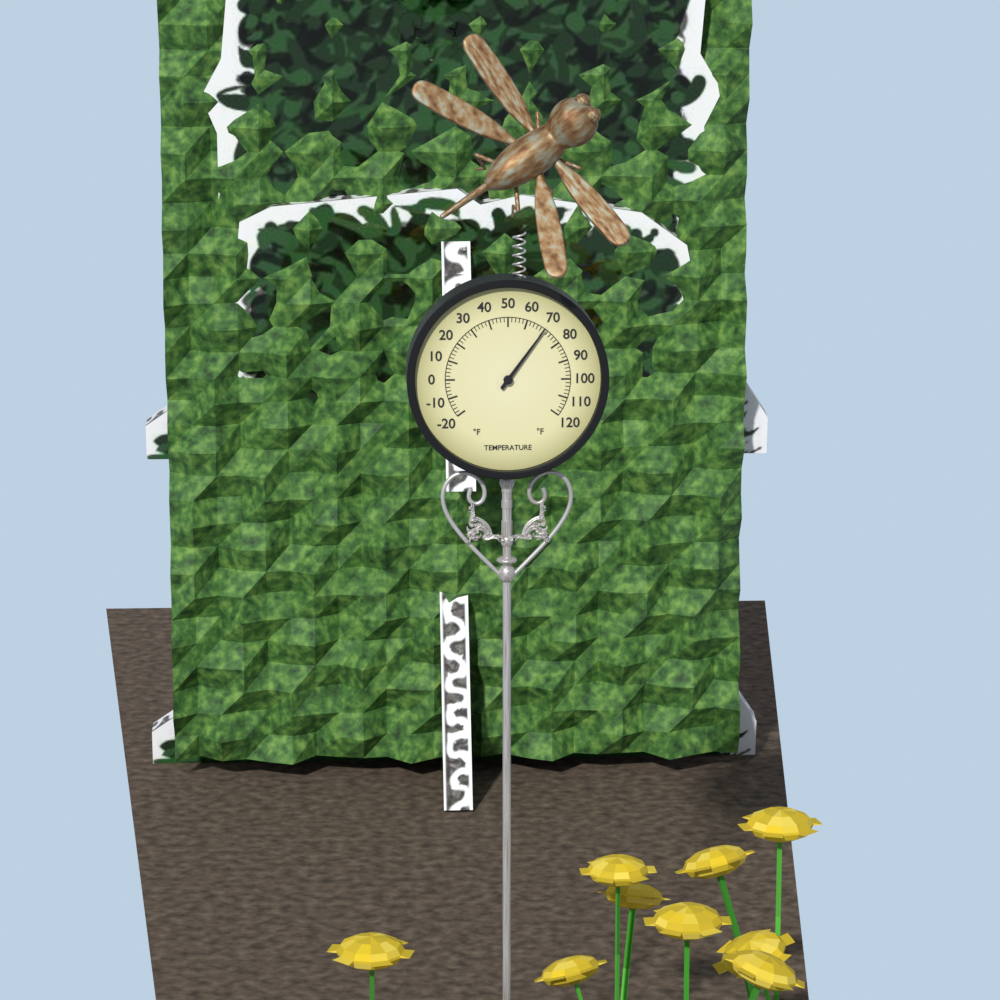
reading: 70 °F
